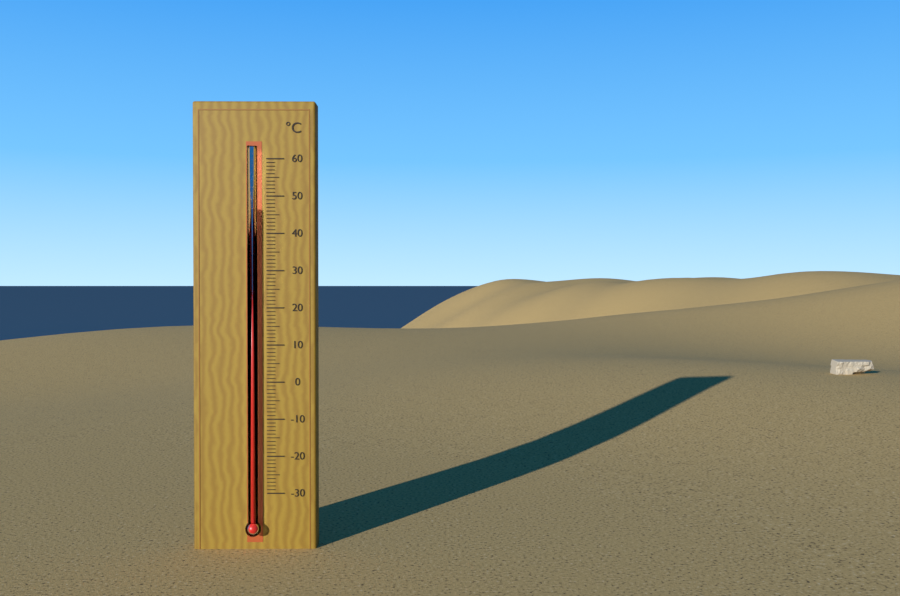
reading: 47 °C
